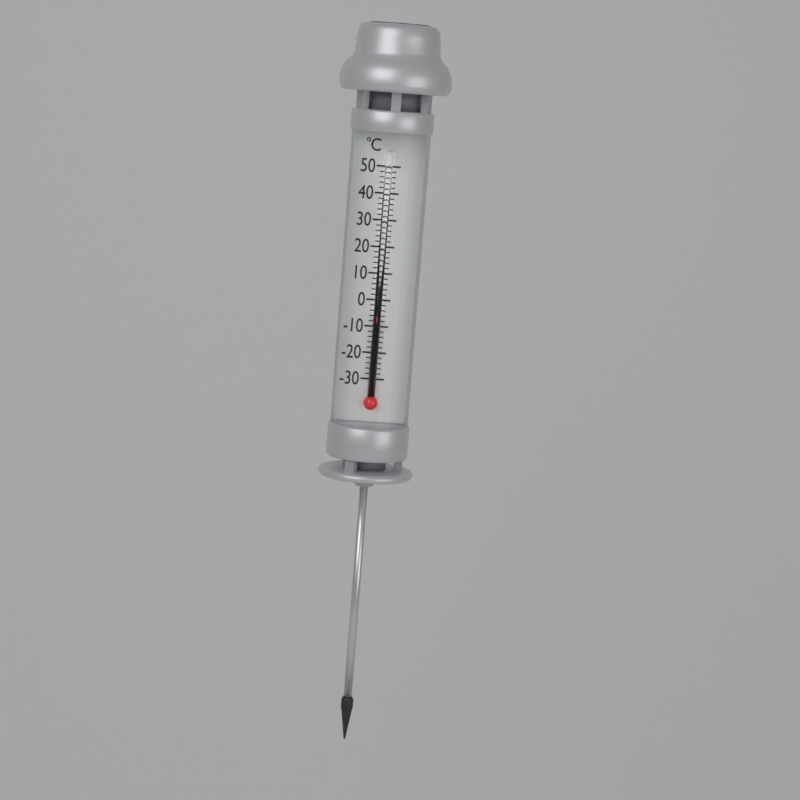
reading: -6 °C
